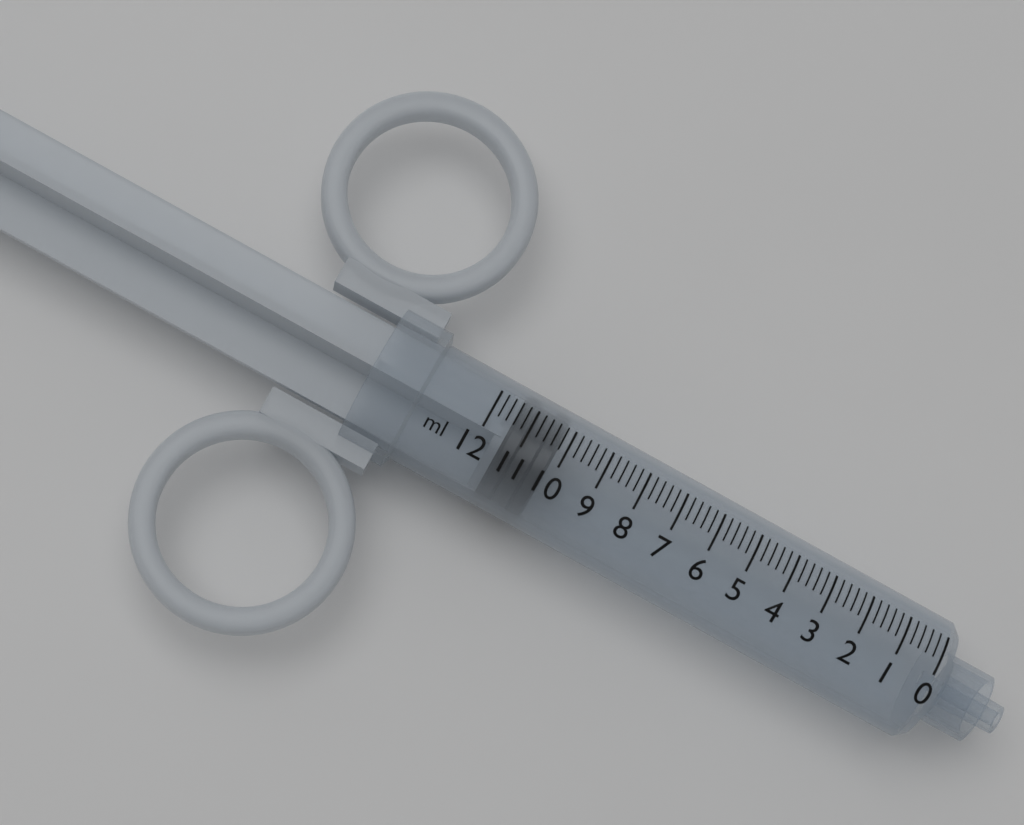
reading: 10.2 ml
